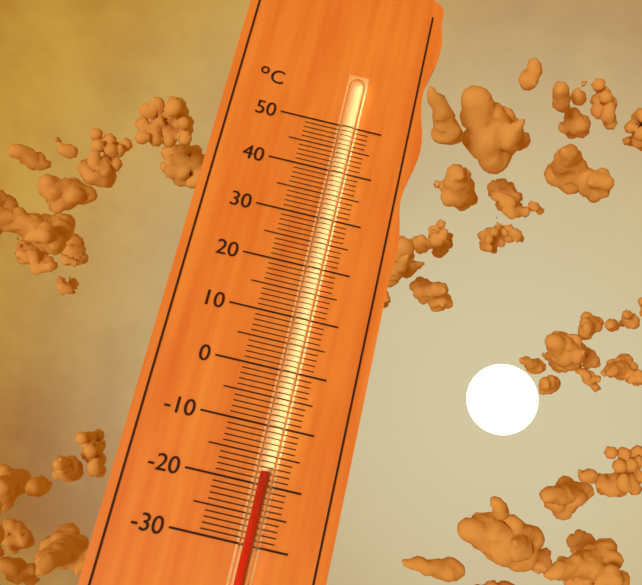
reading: -18 °C
